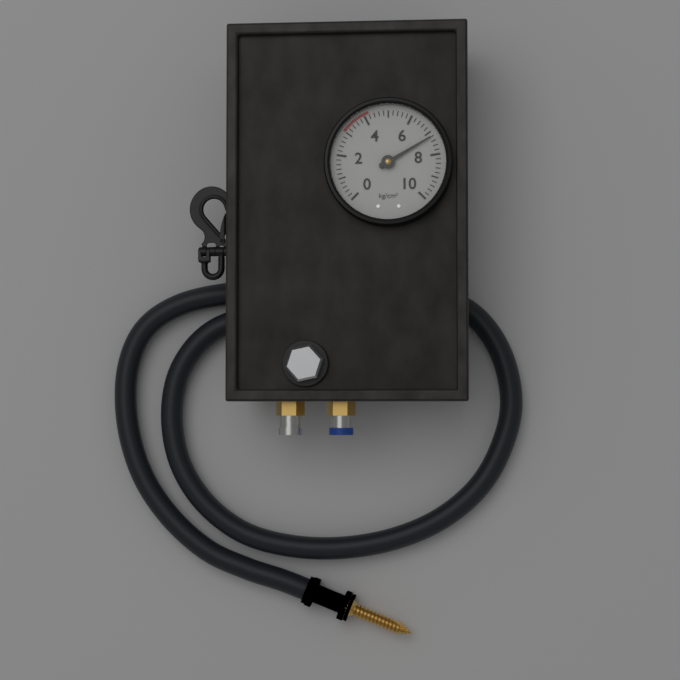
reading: 7.2 kg/cm²
